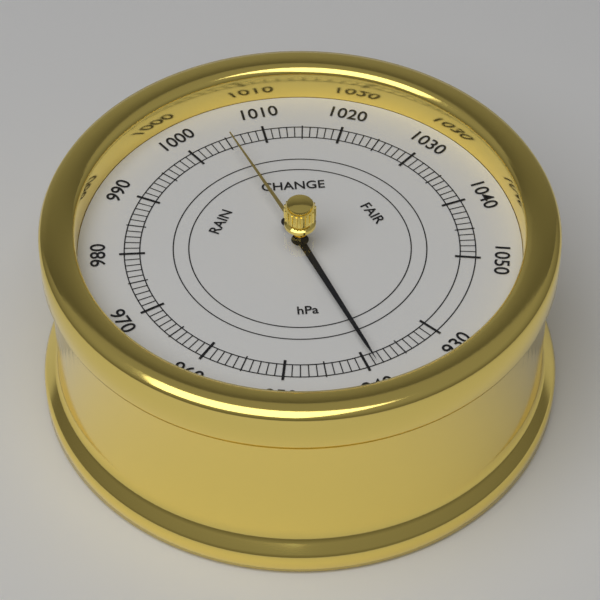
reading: 939 hPa
